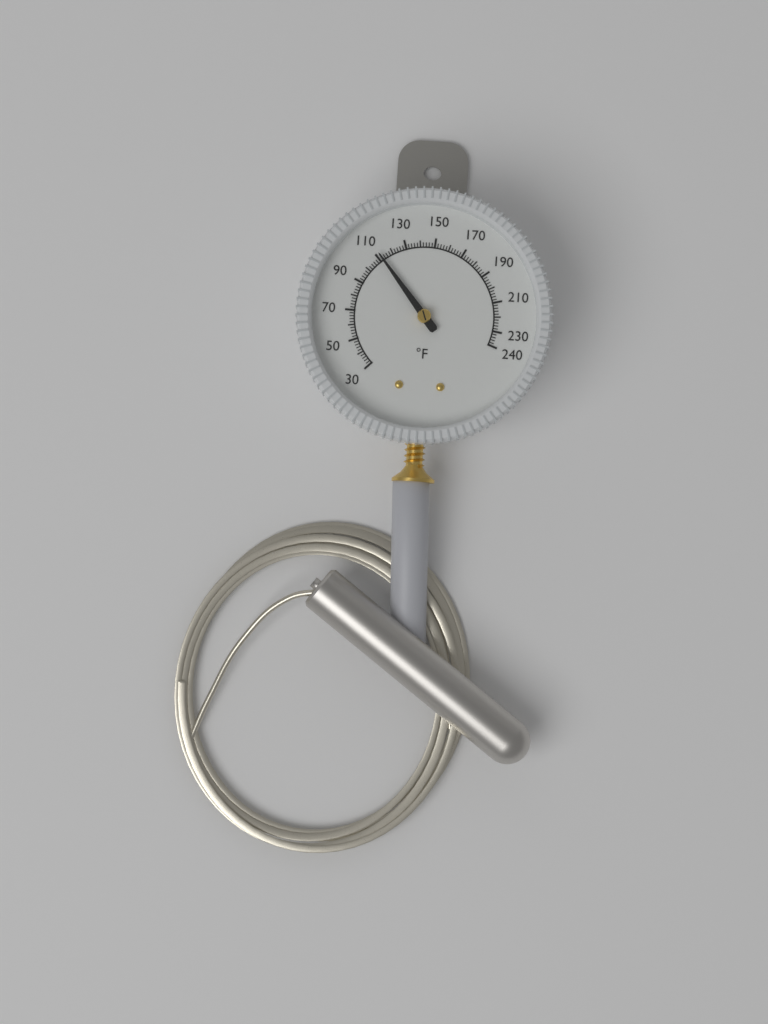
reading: 112 °F
